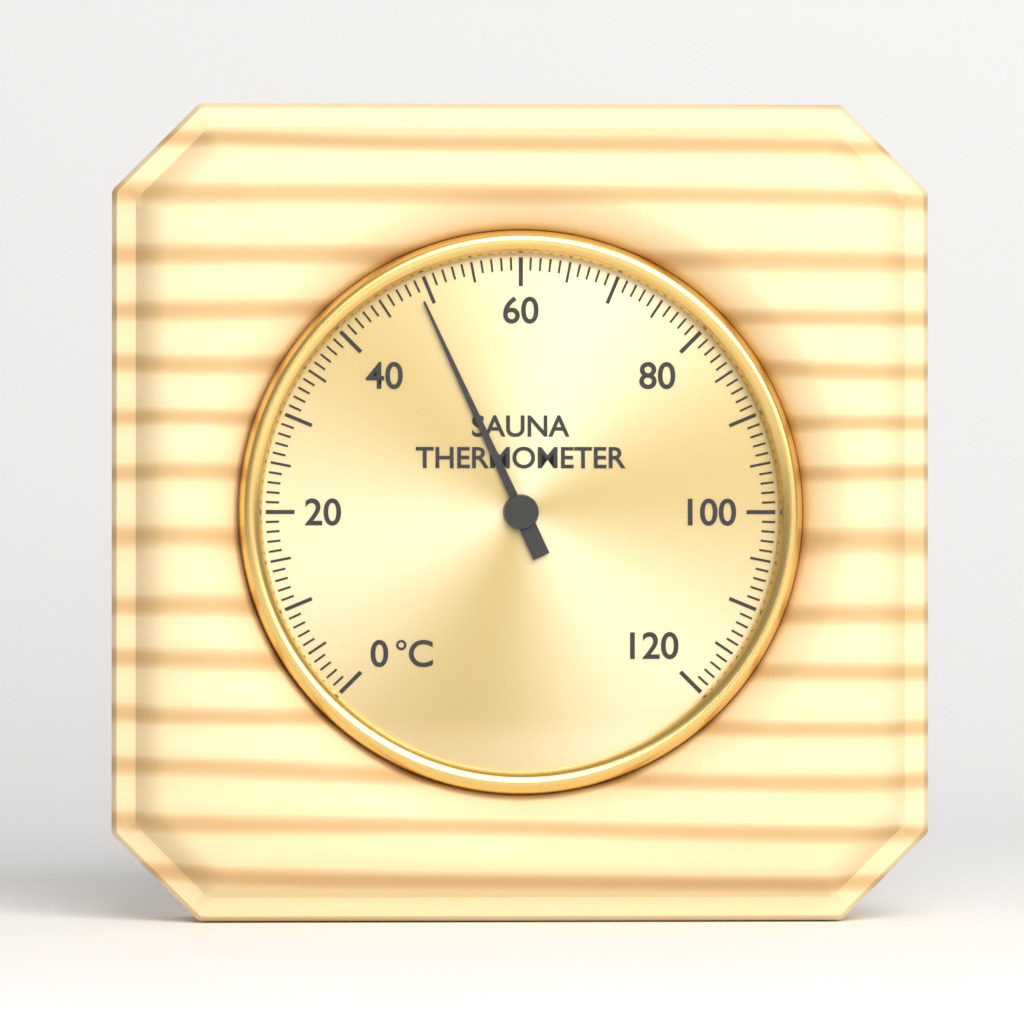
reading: 49 °C
